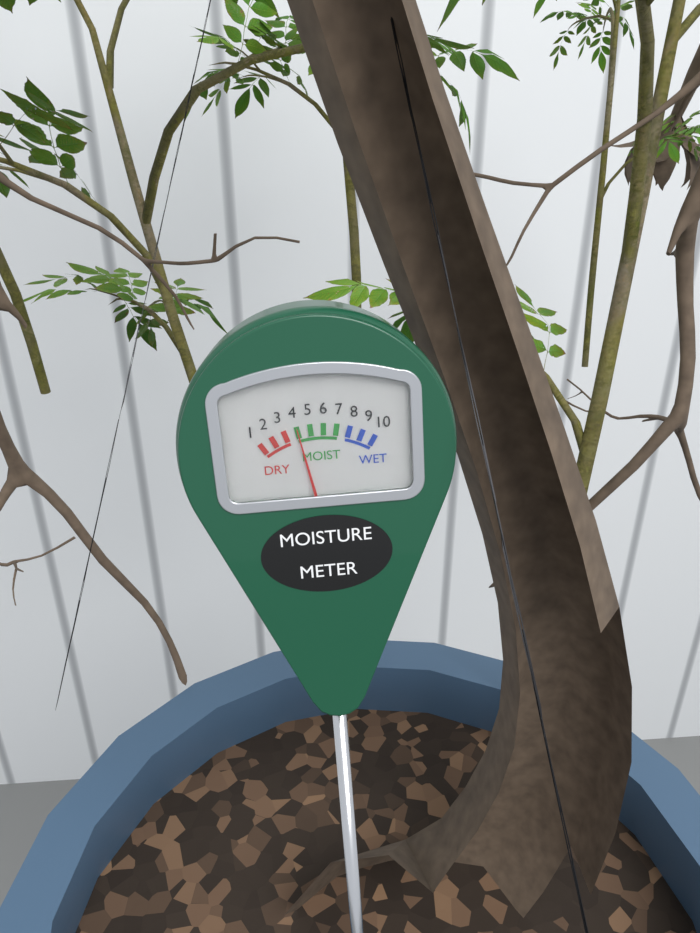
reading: 4 (no unit)
